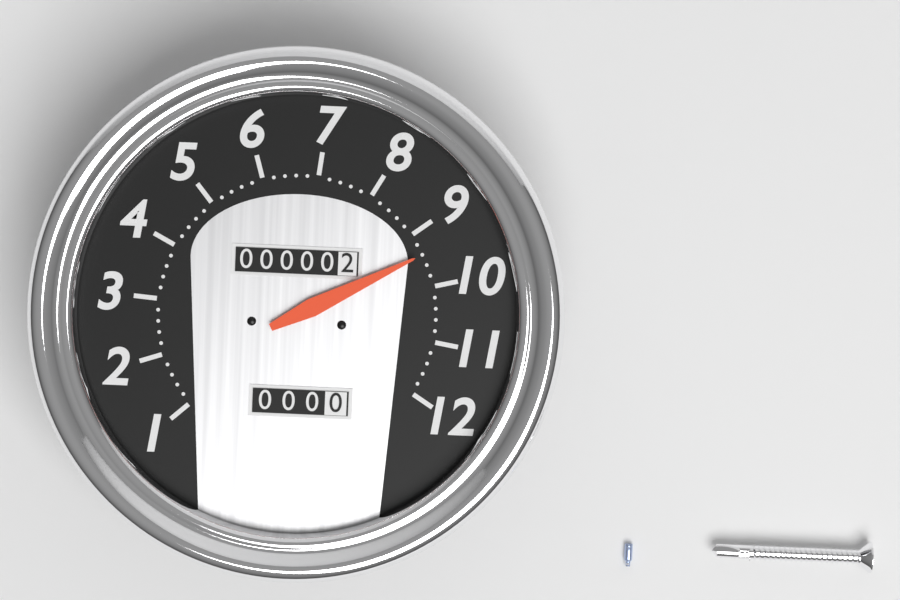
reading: 9.4 (no unit)
